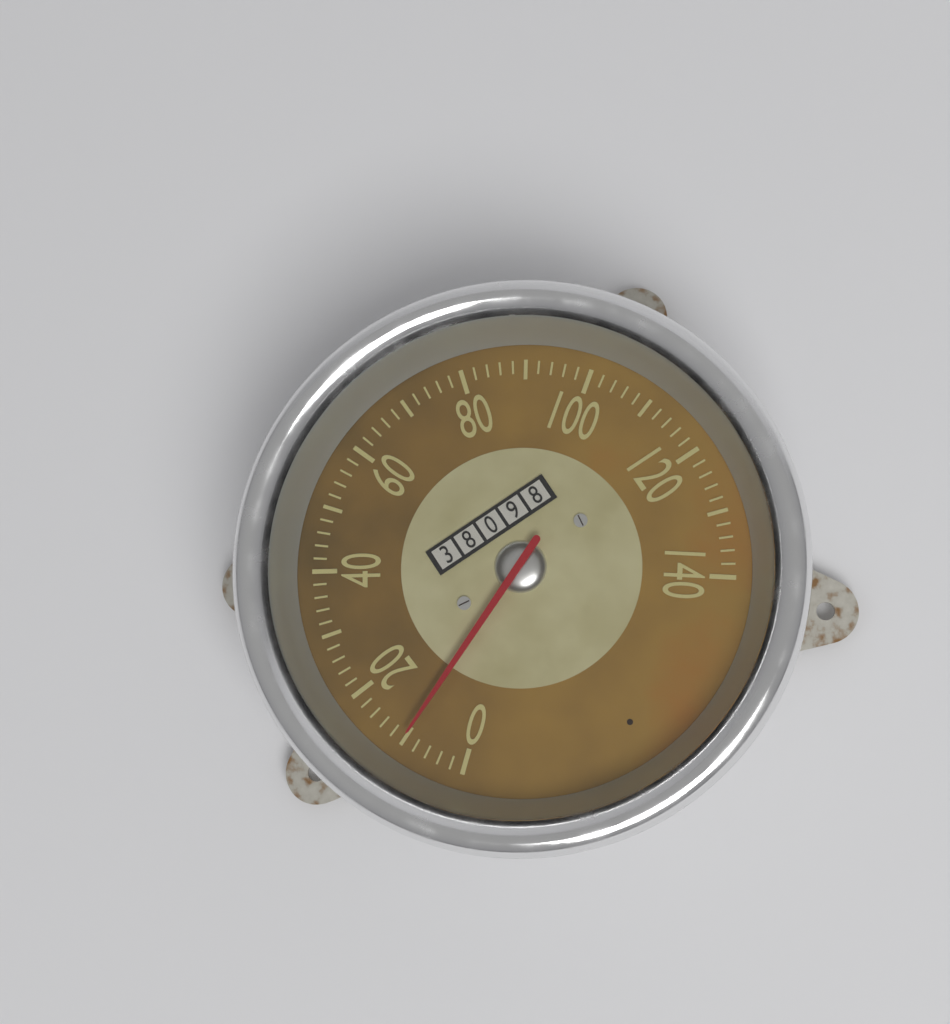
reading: 10 (no unit)
